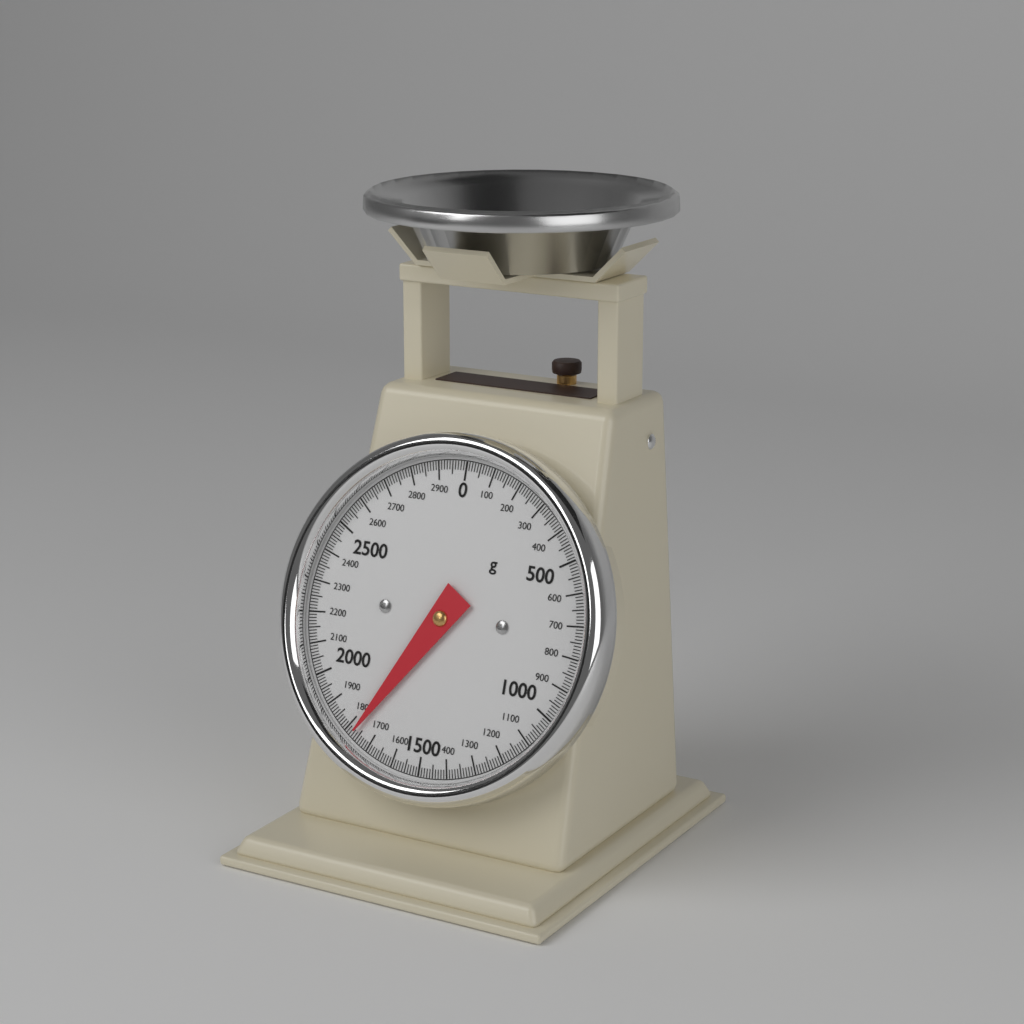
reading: 1770 g
